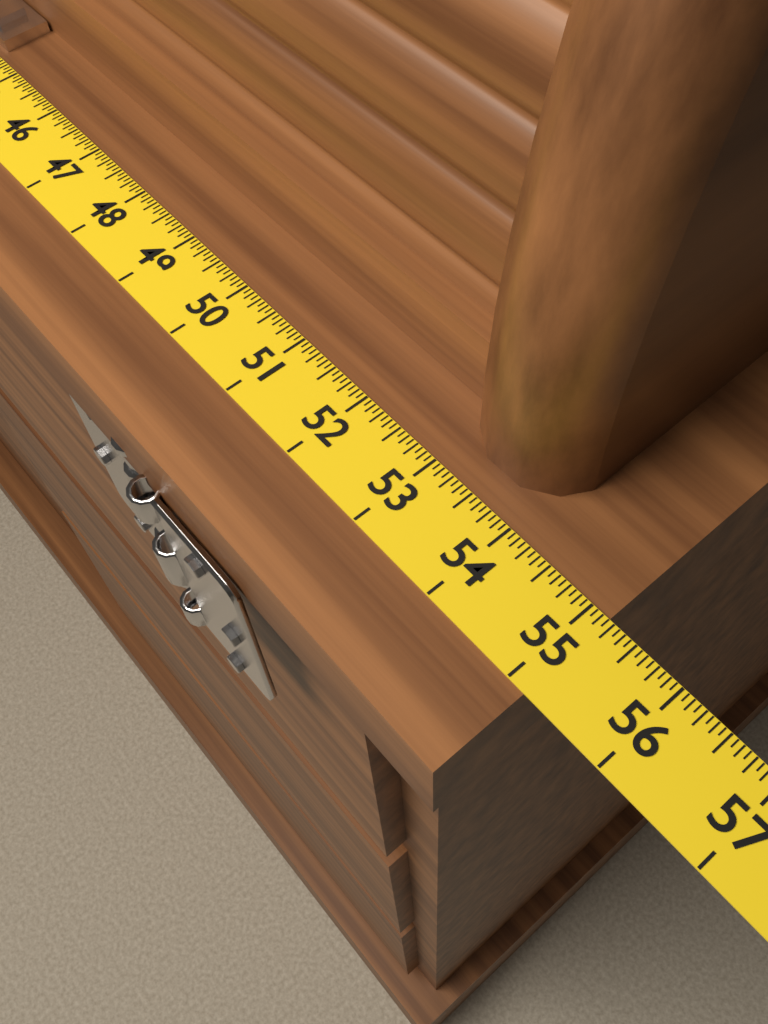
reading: 55.1875 (no unit)
